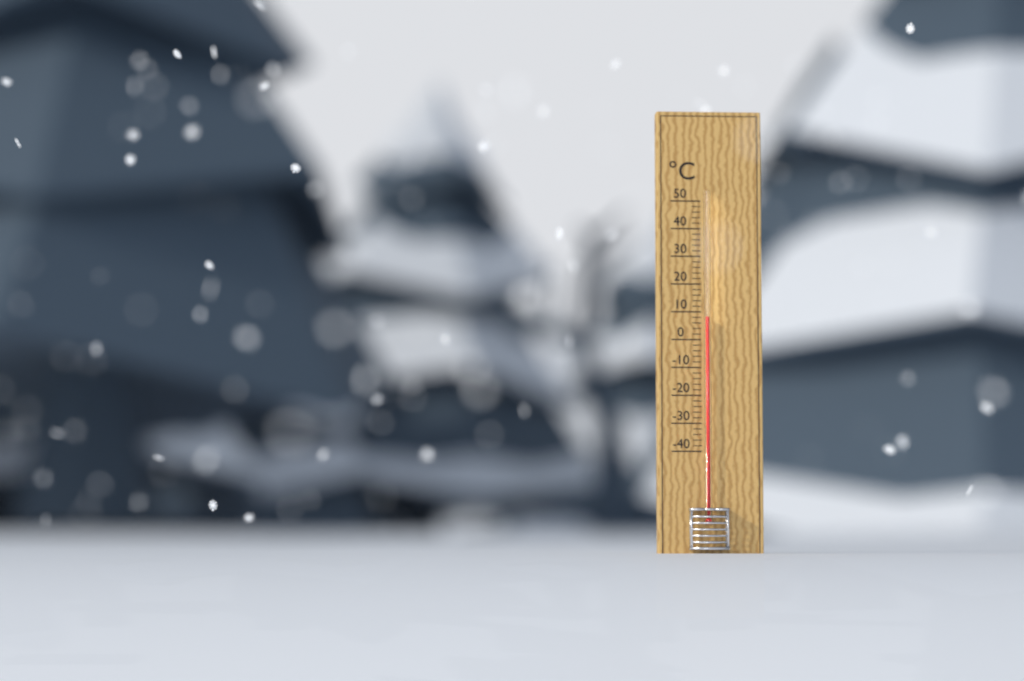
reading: 8 °C
